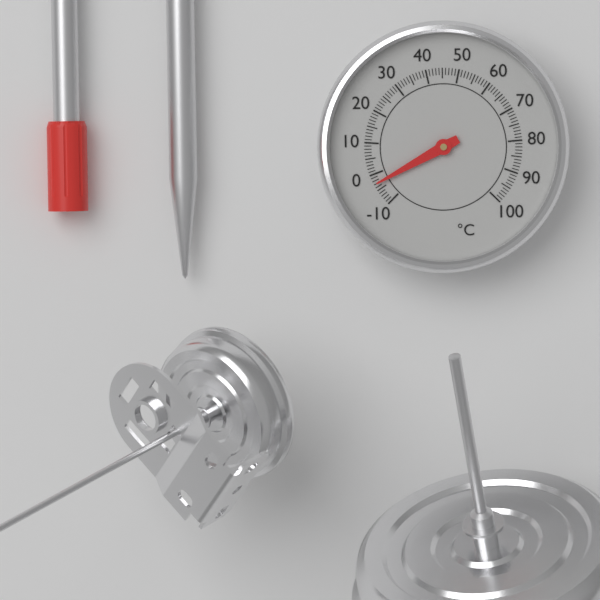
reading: -3 °C
